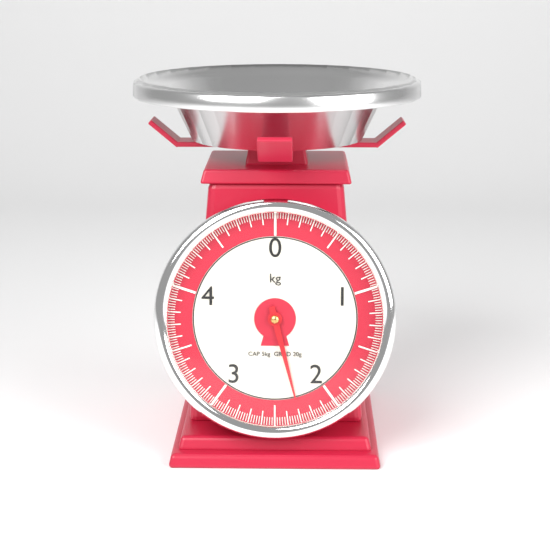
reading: 2.30 kg
